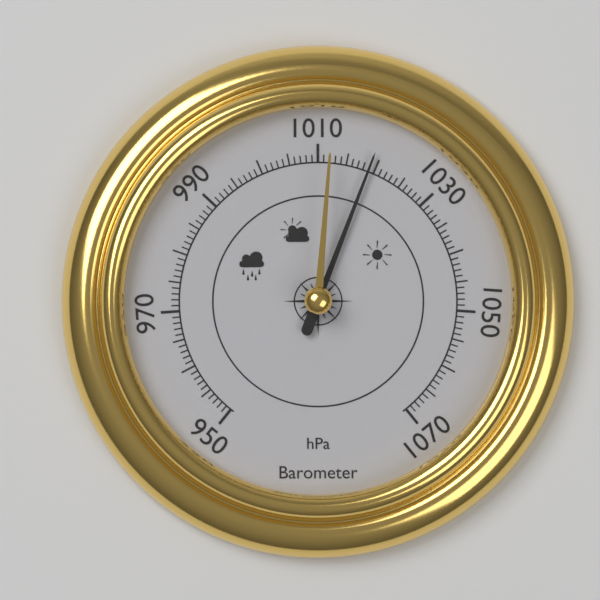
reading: 1019 hPa
